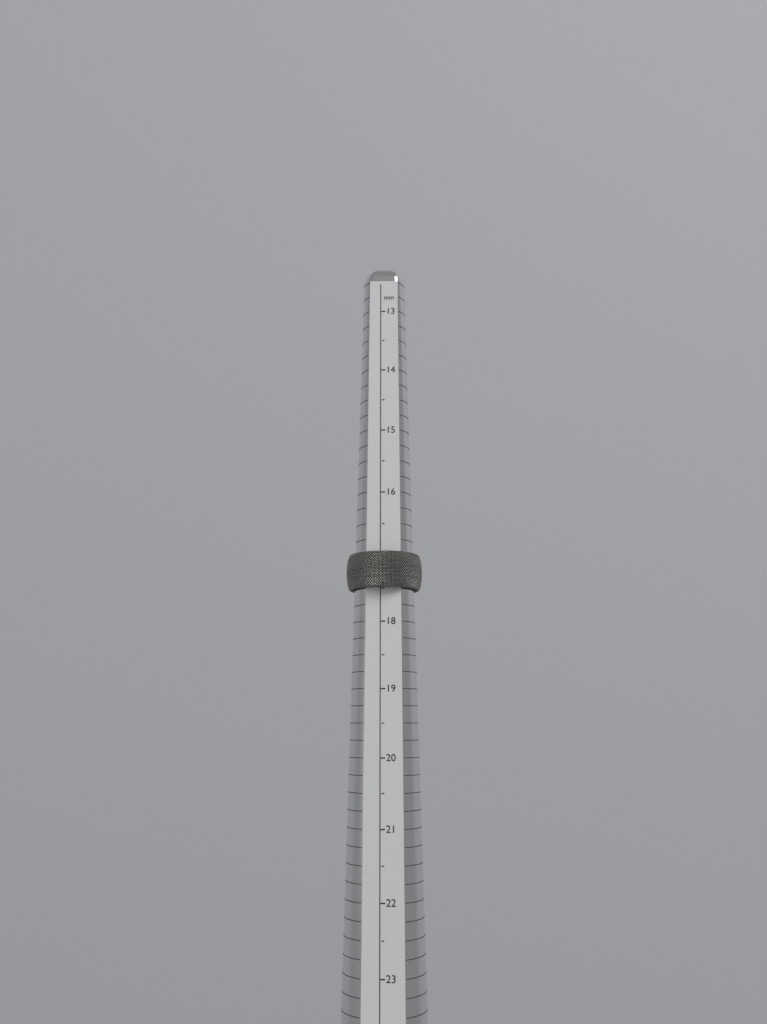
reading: 17.5 mm
